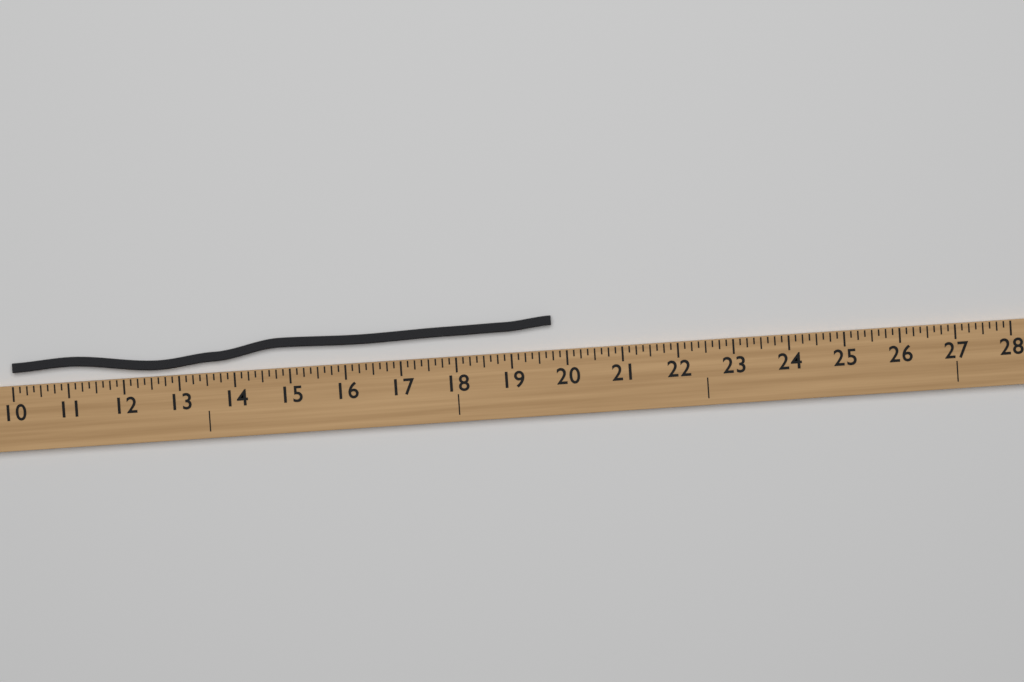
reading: 19.750 (no unit)
